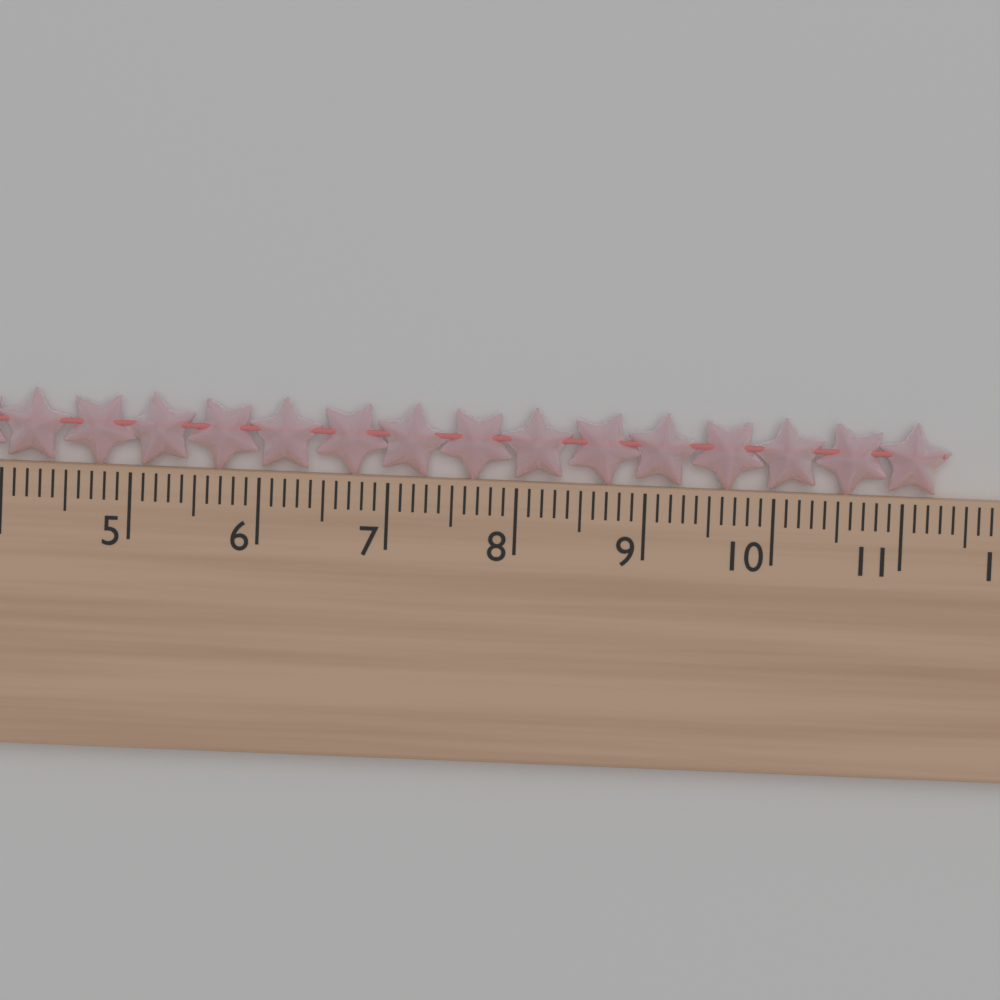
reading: 11.4 cm
